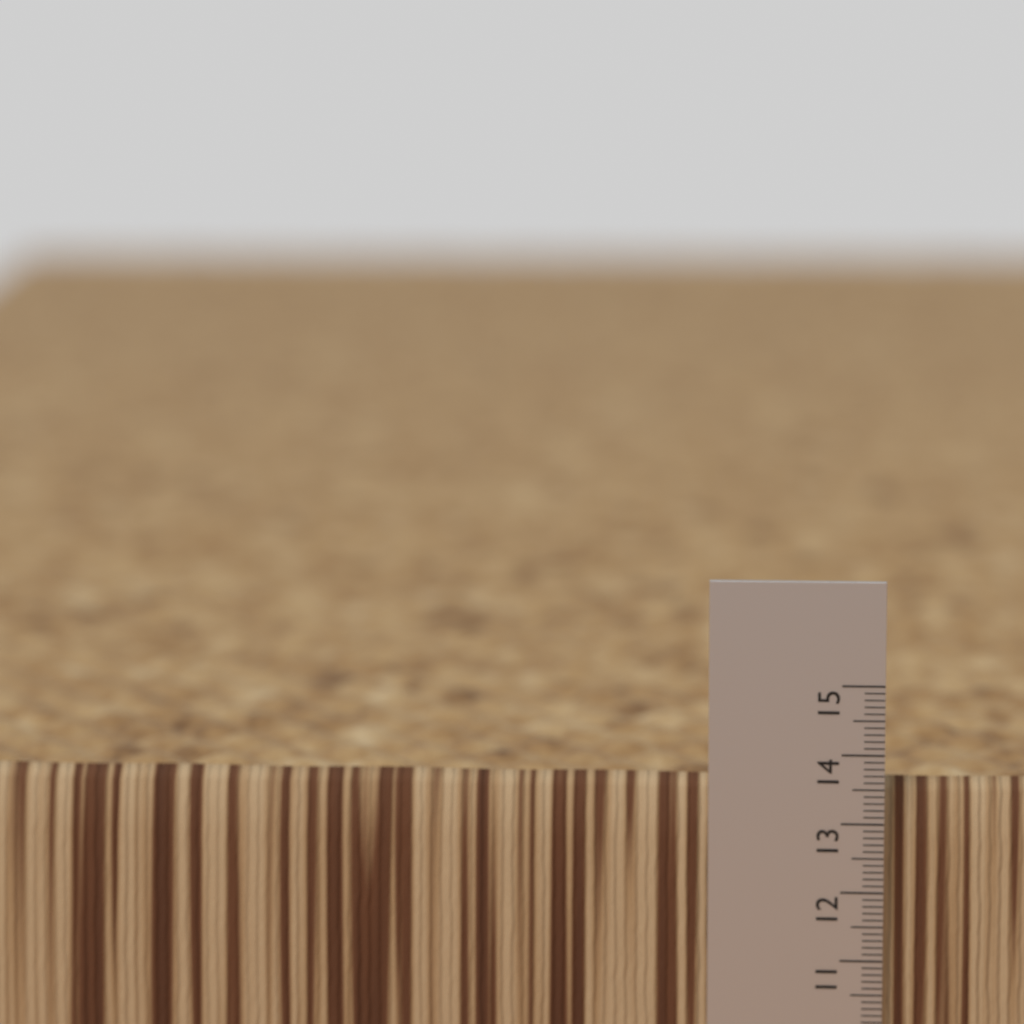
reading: 13.6 (no unit)
